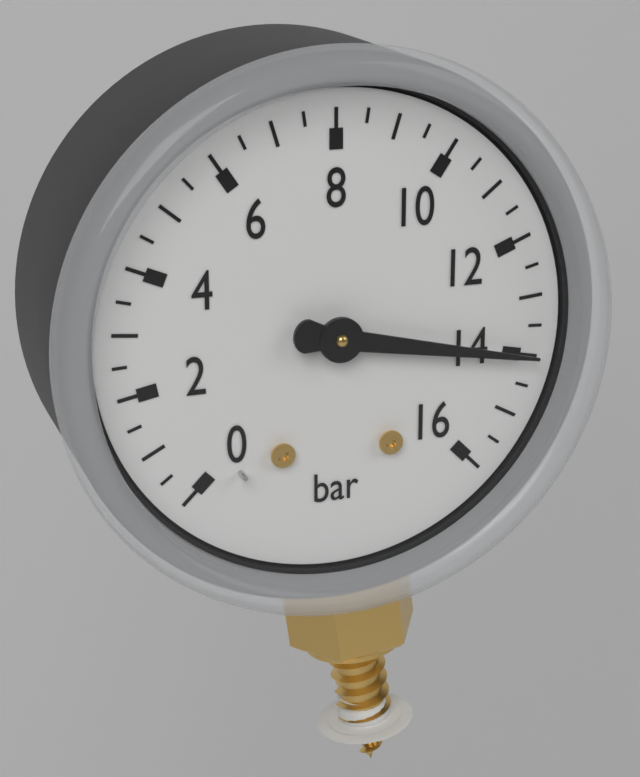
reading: 14.0 bar
